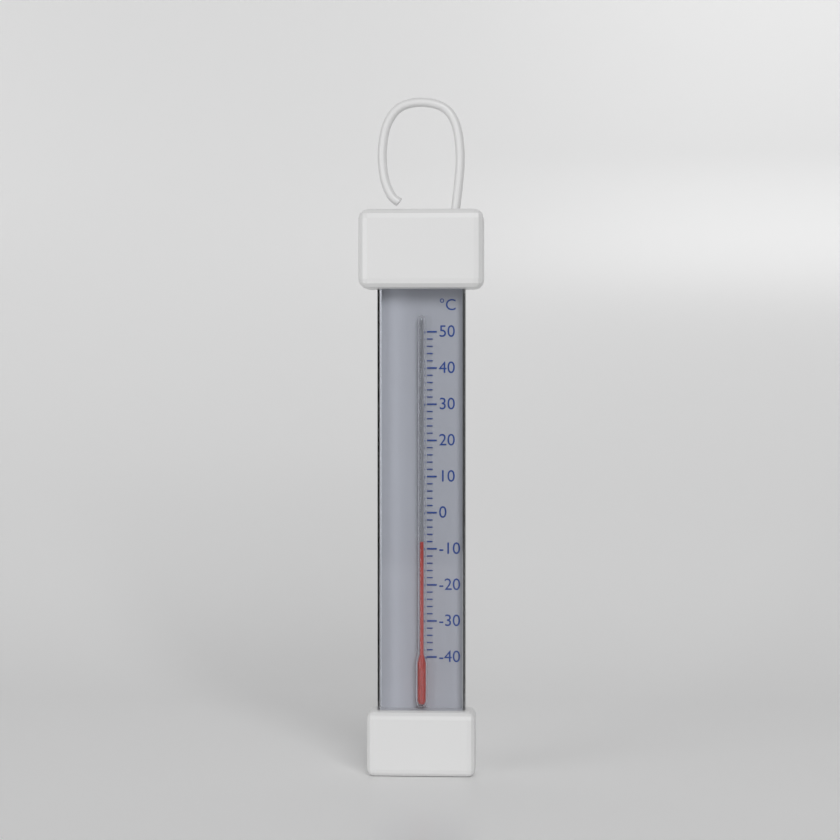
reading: -8 °C
